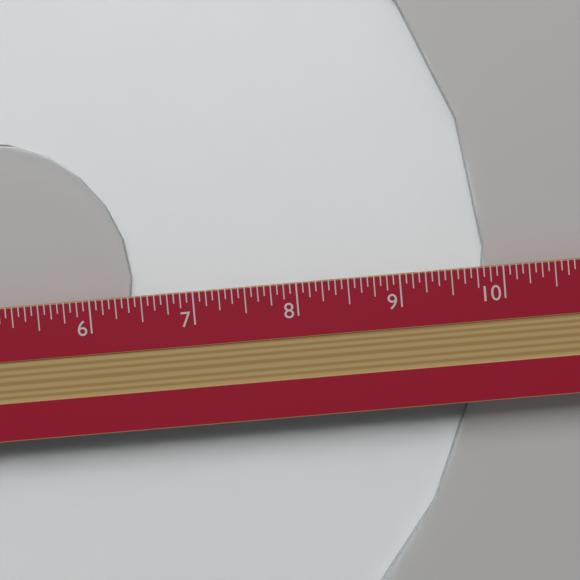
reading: 9.8750 in
